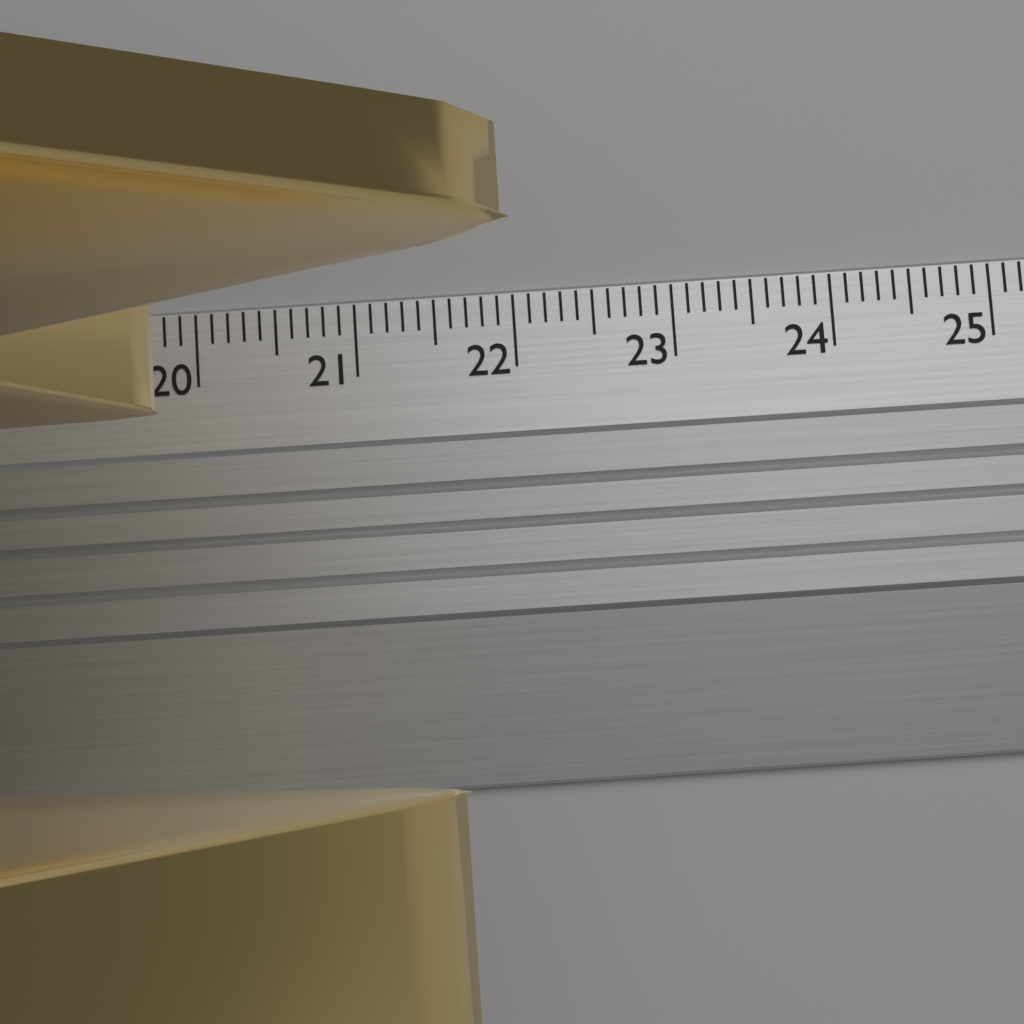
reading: 21.9 cm
